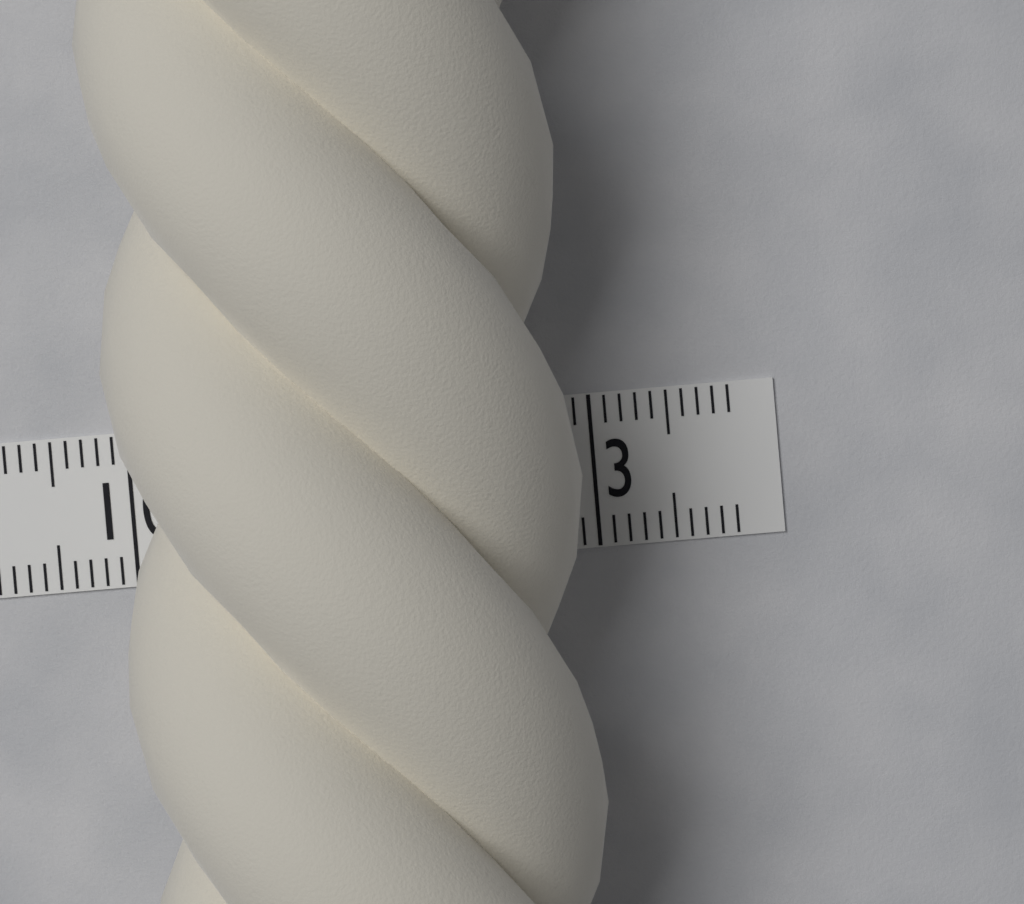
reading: 12.9 (no unit)
